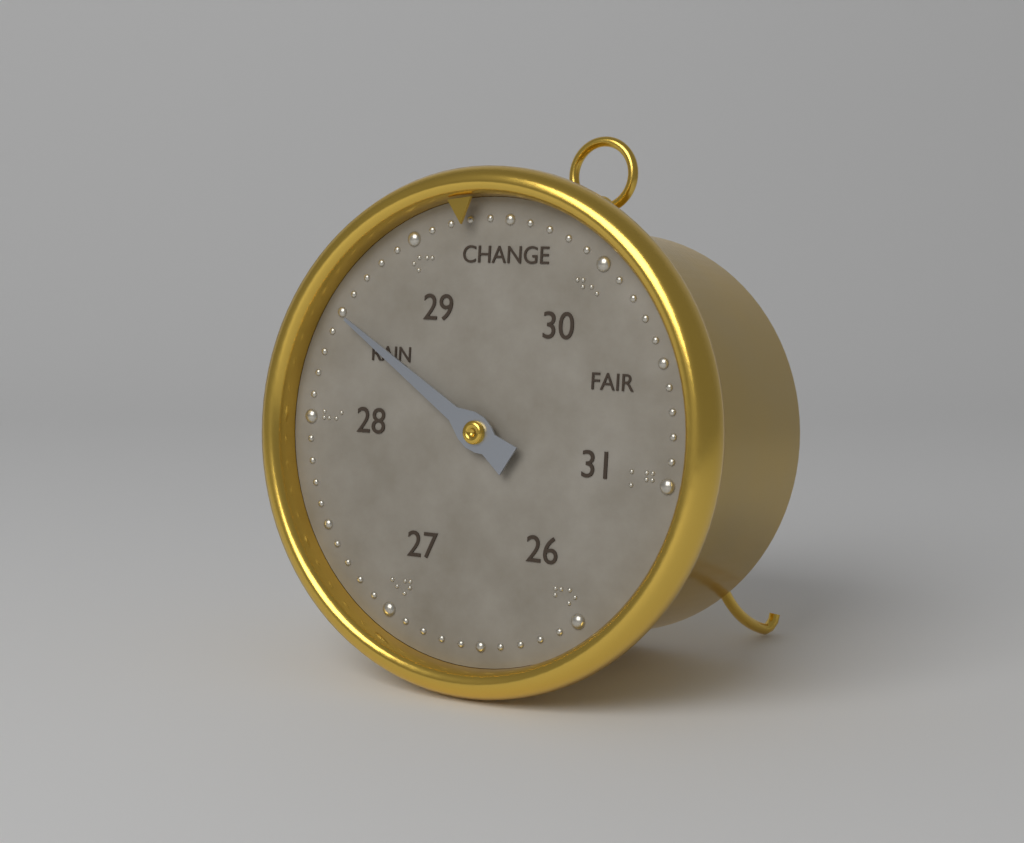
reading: 28.5 (no unit)
